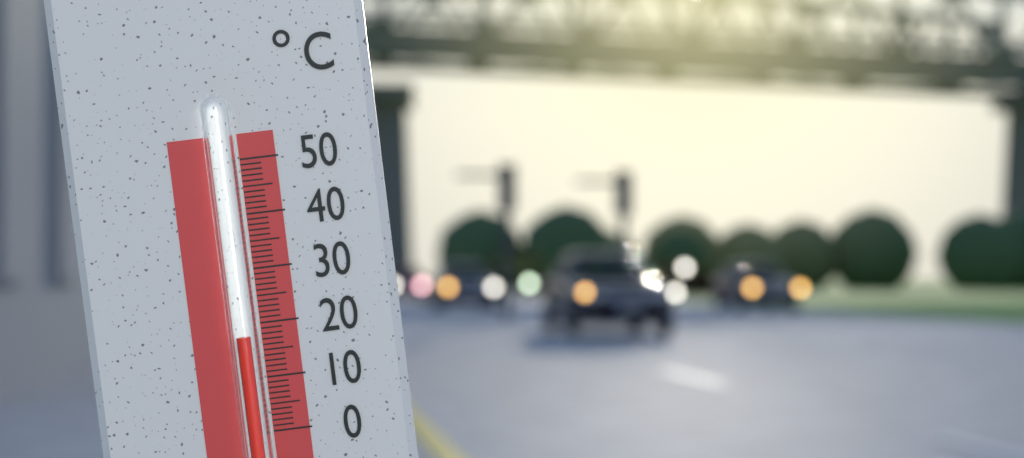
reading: 18 °C
